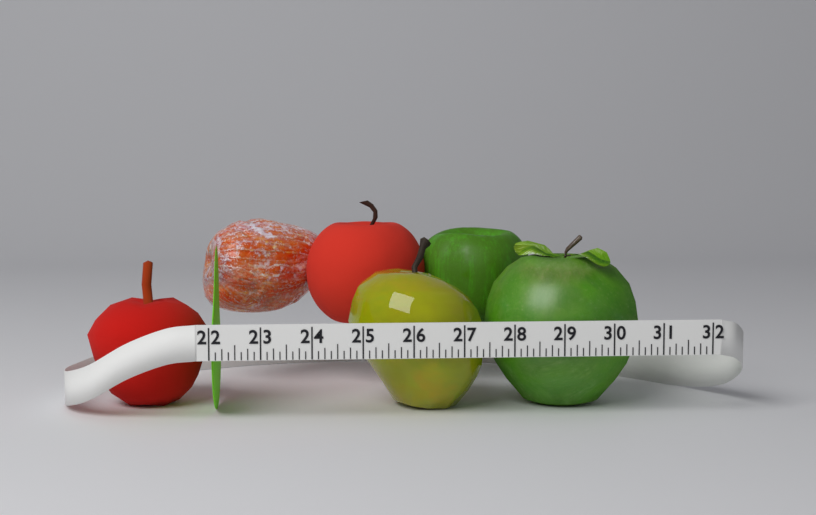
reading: 22.125 (no unit)
